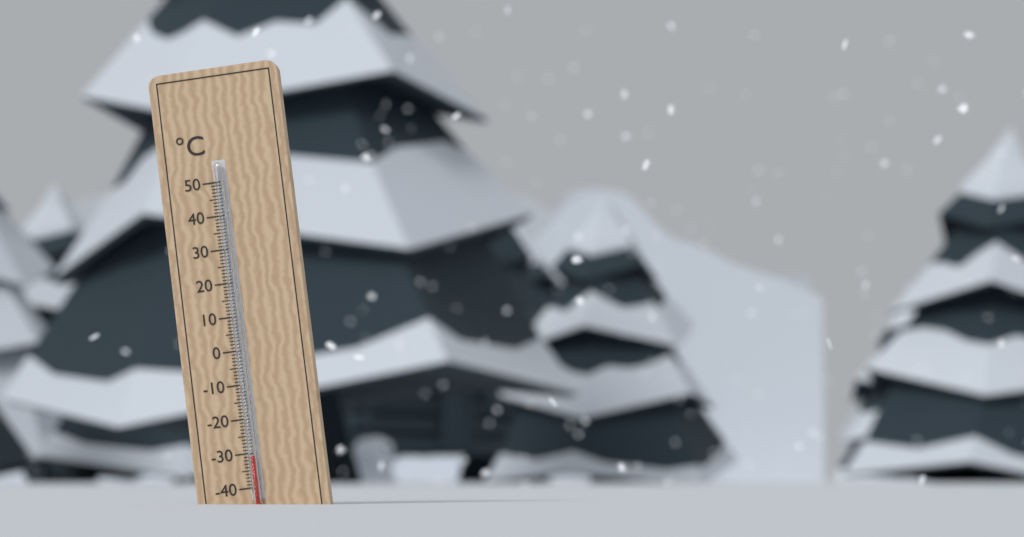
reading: -31 °C
